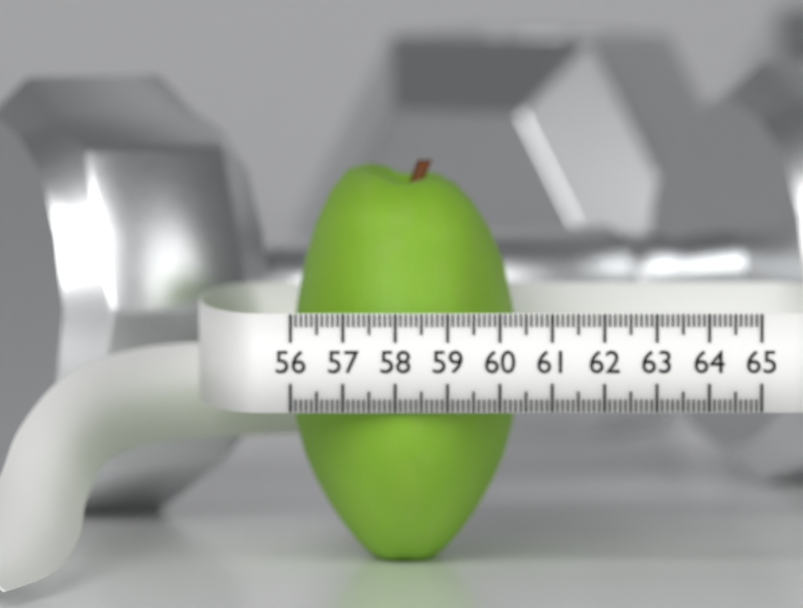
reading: 60.4 (no unit)
